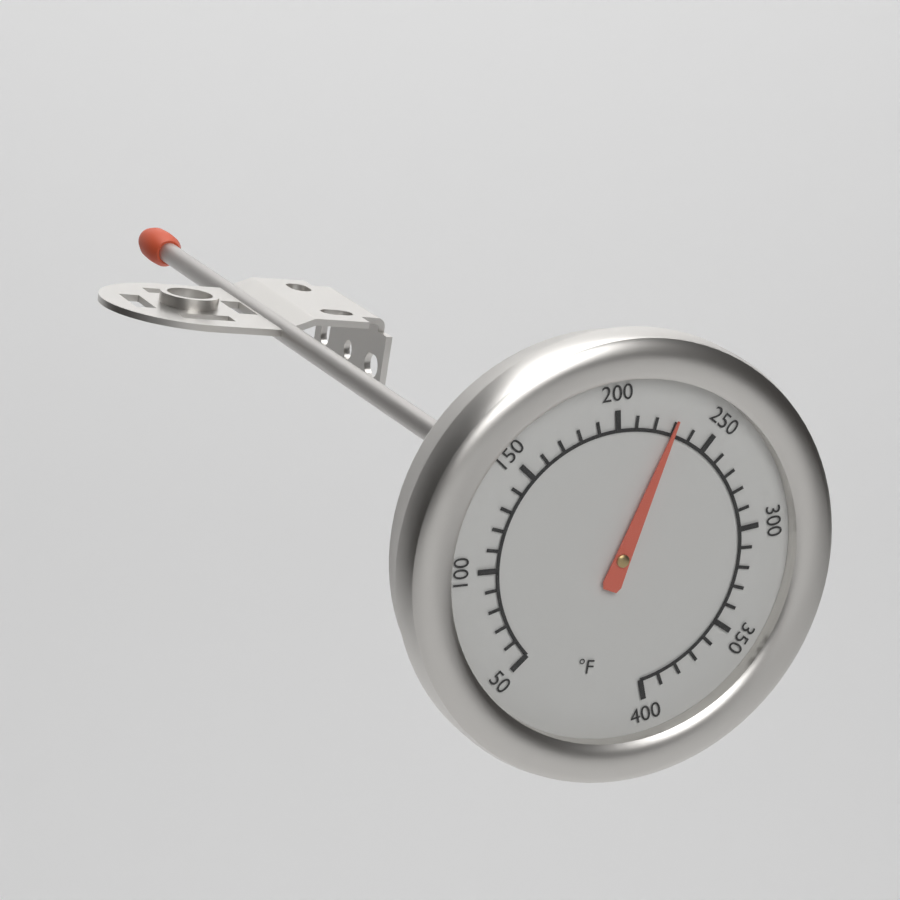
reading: 230 °F
